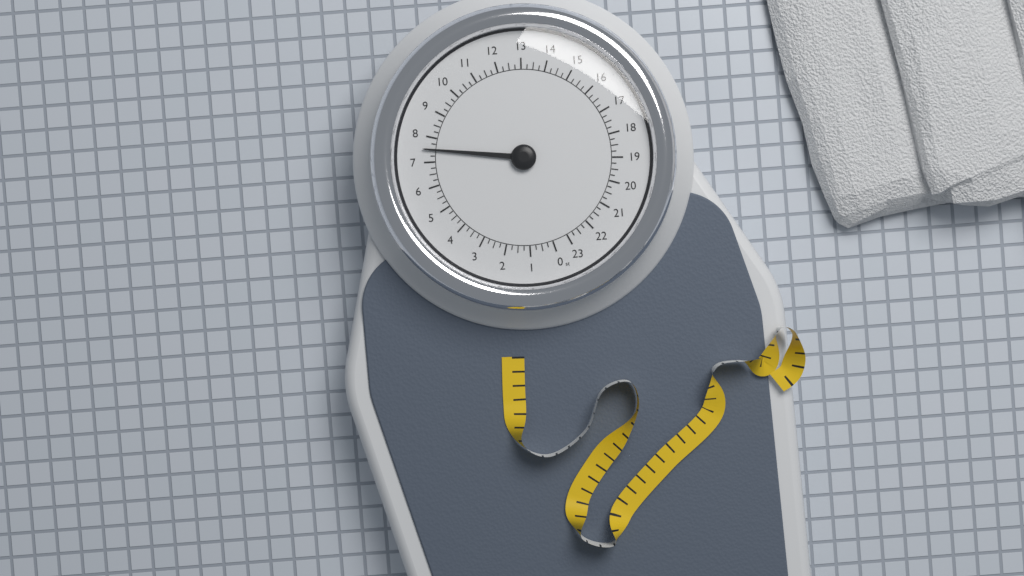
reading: 7.50 st
